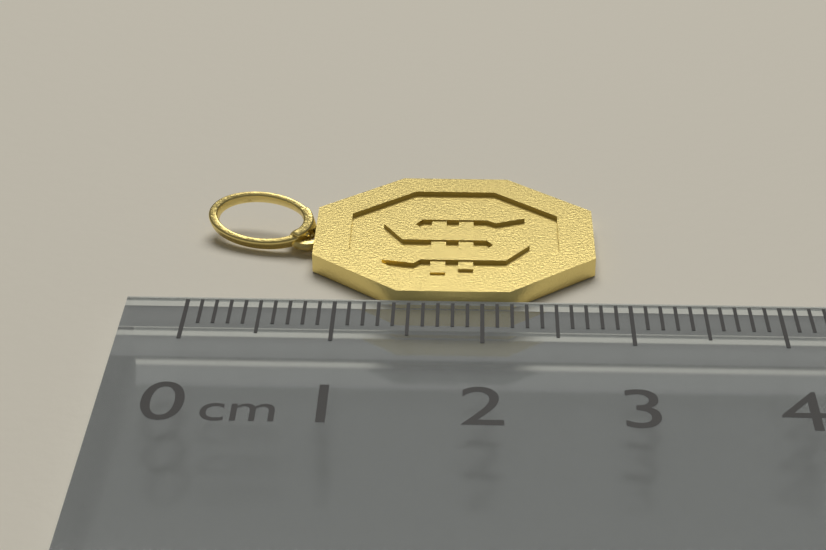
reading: 2.8 cm
